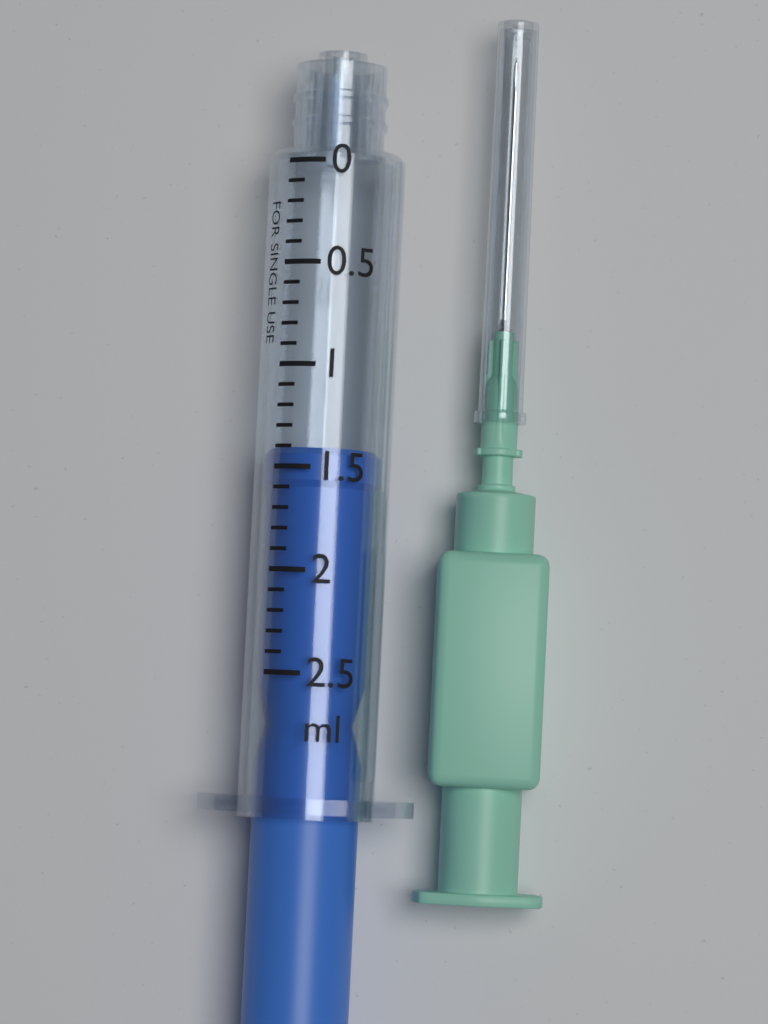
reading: 1.4 ml
